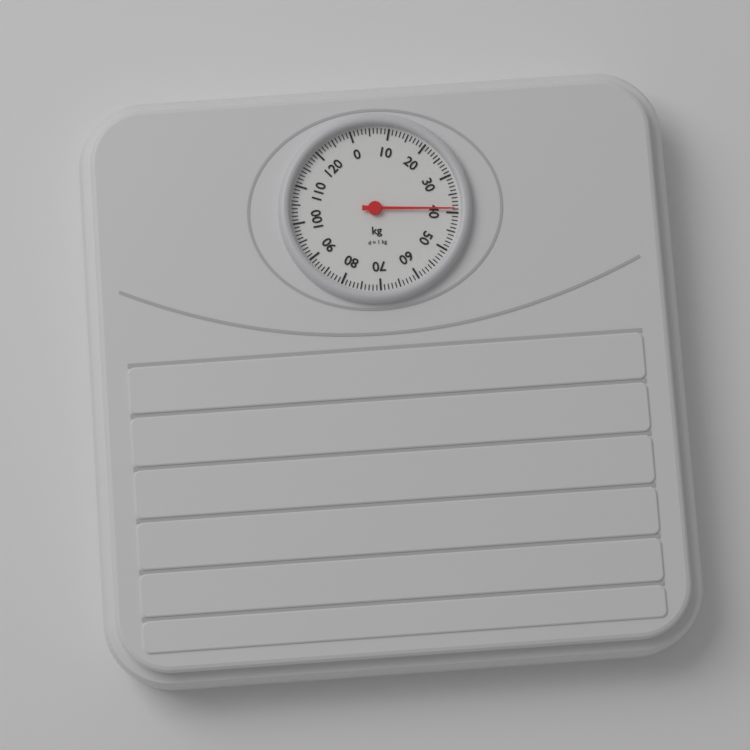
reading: 39 kg
